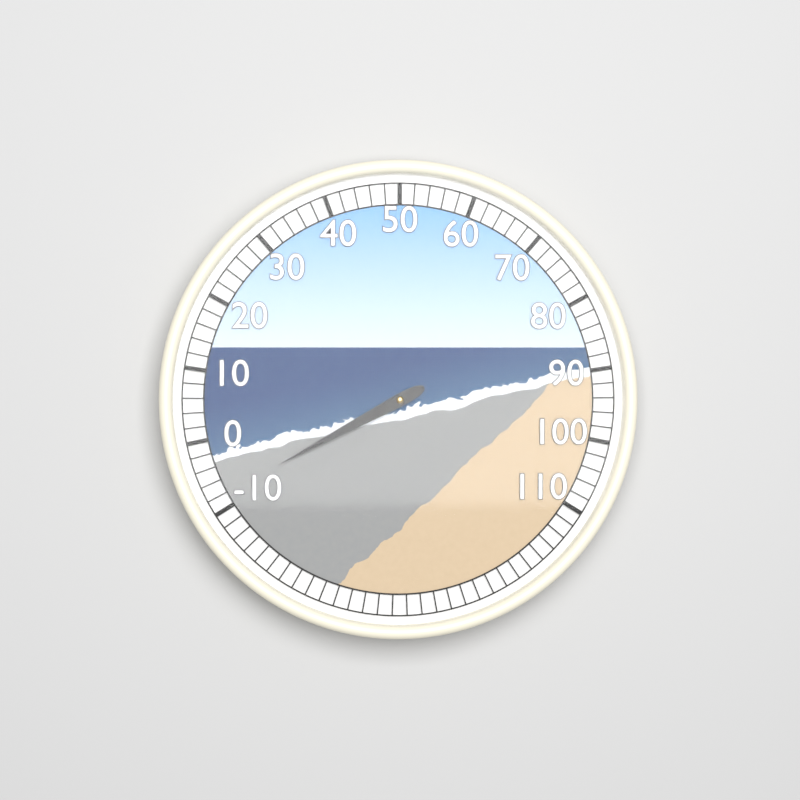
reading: -8 (no unit)
